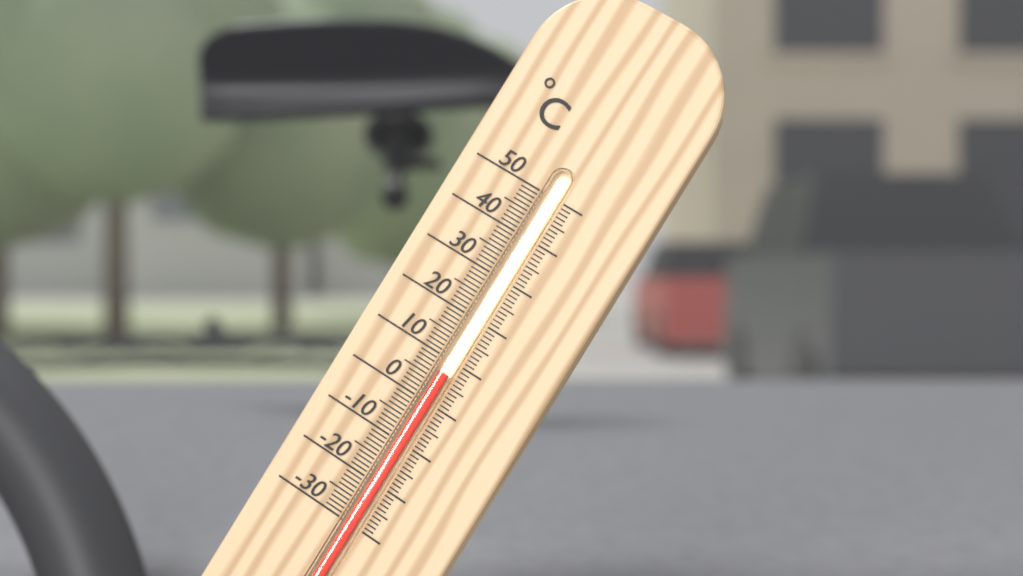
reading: 7 °C
